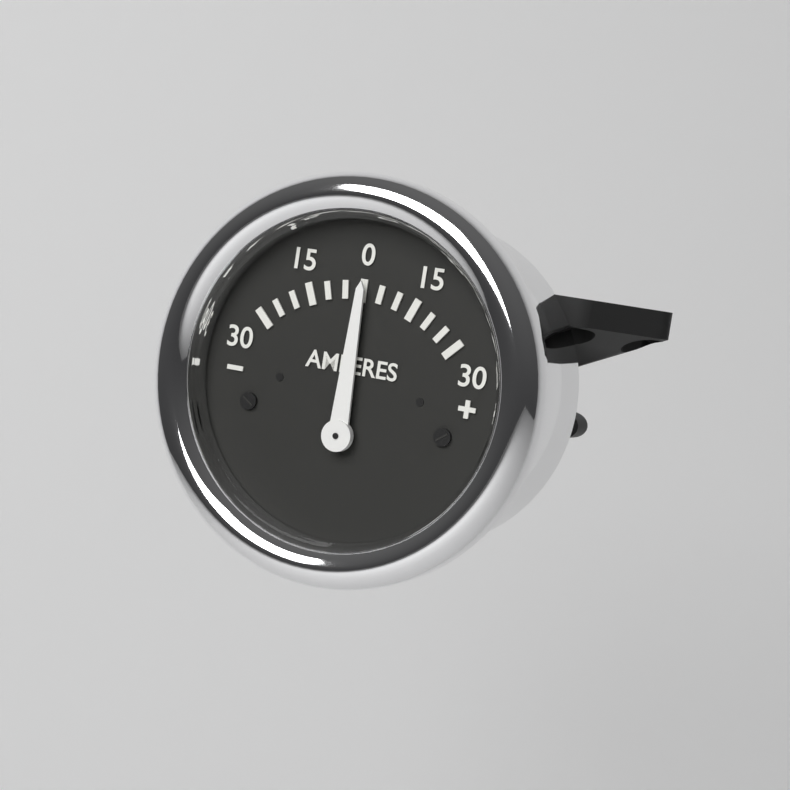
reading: 0 A
